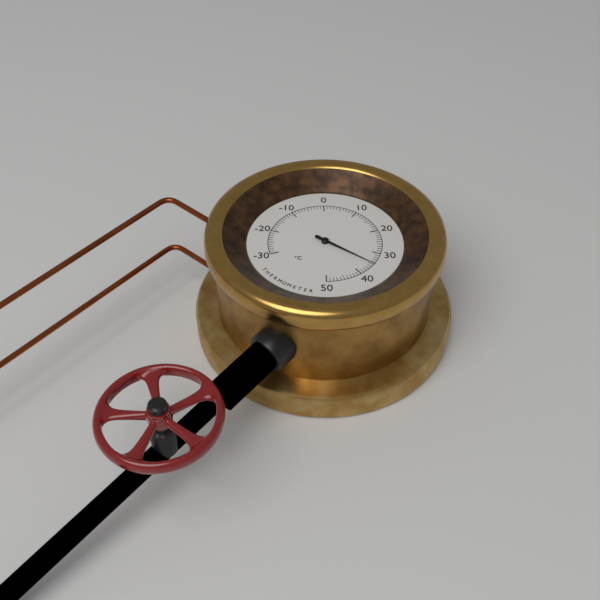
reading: 35 °C
